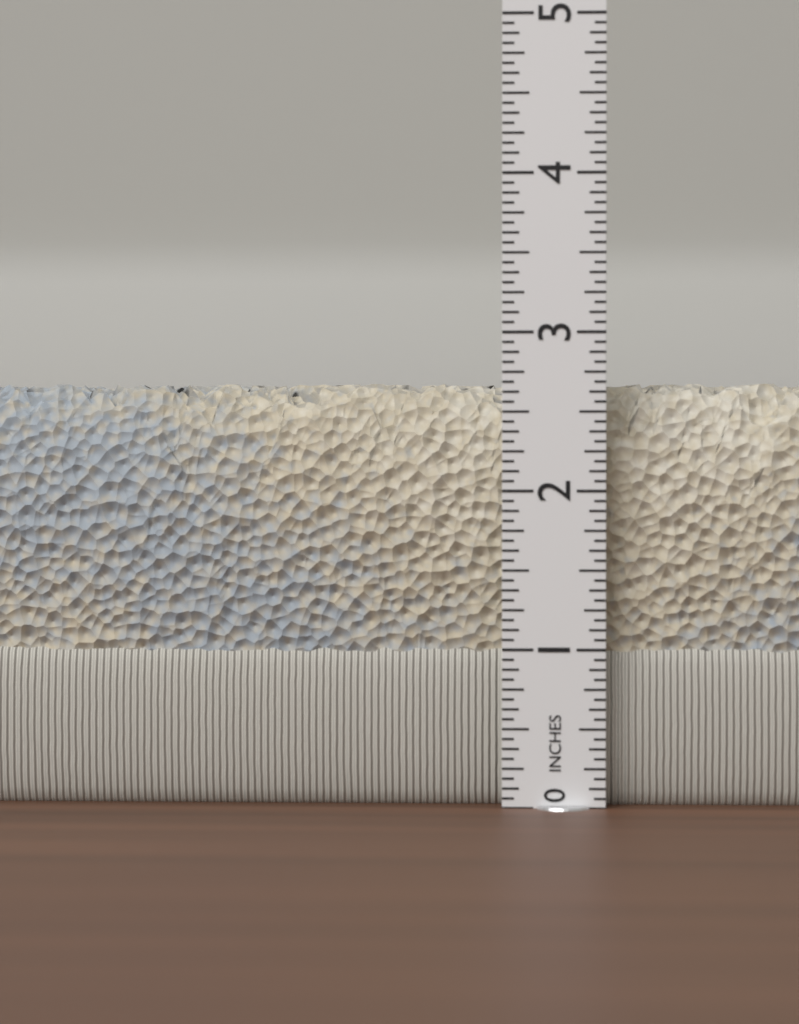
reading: 2.6875 in
